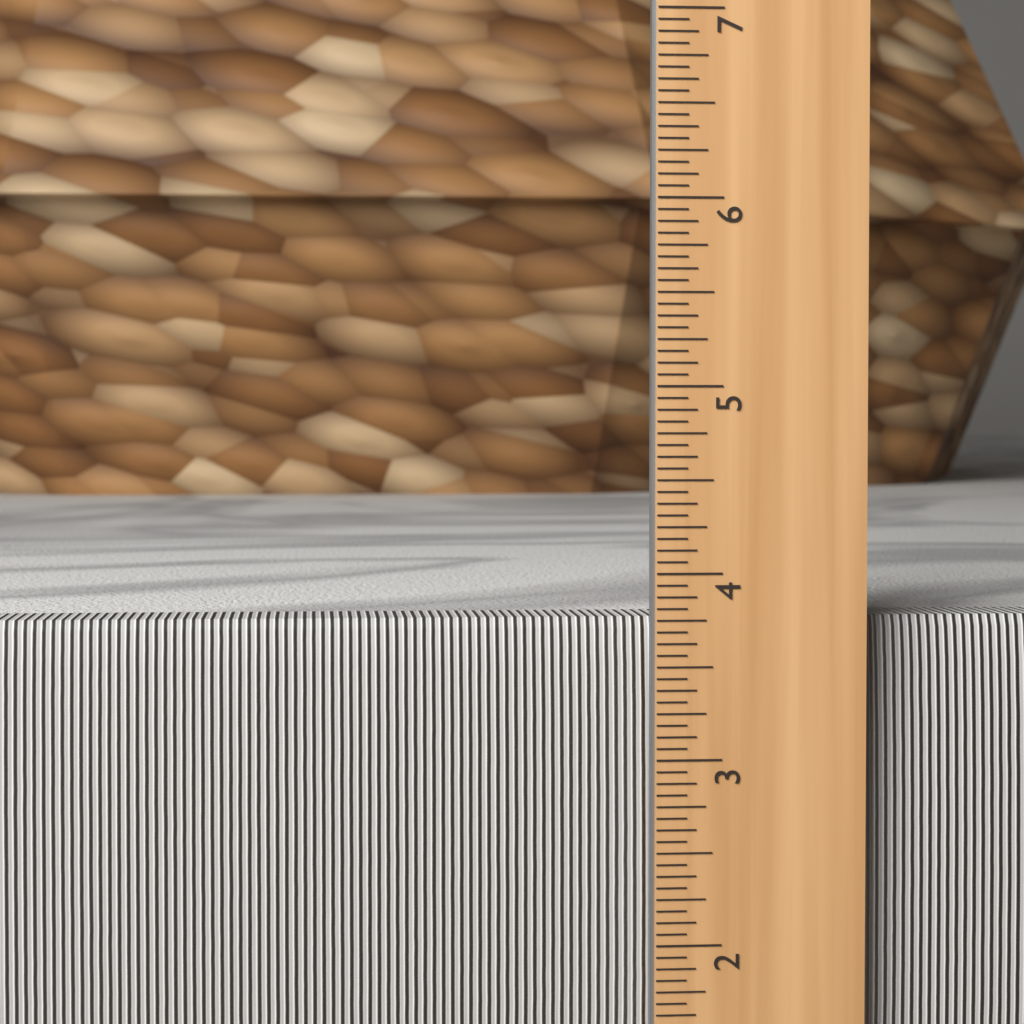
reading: 3.7500 in
